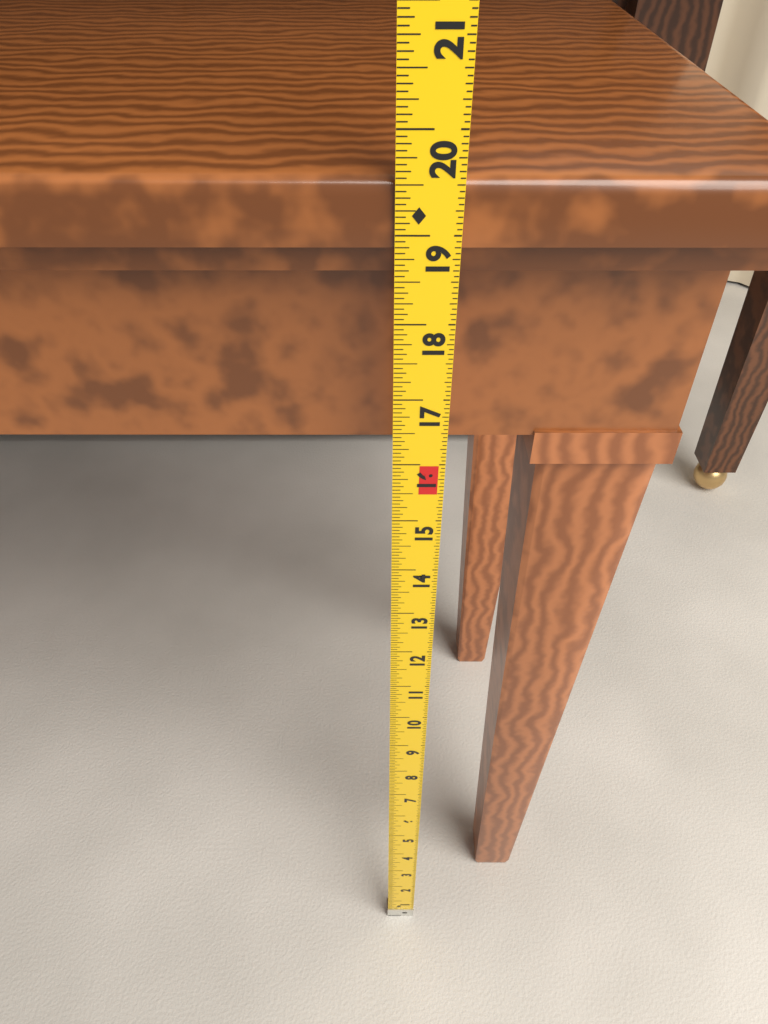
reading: 19.5625 in
